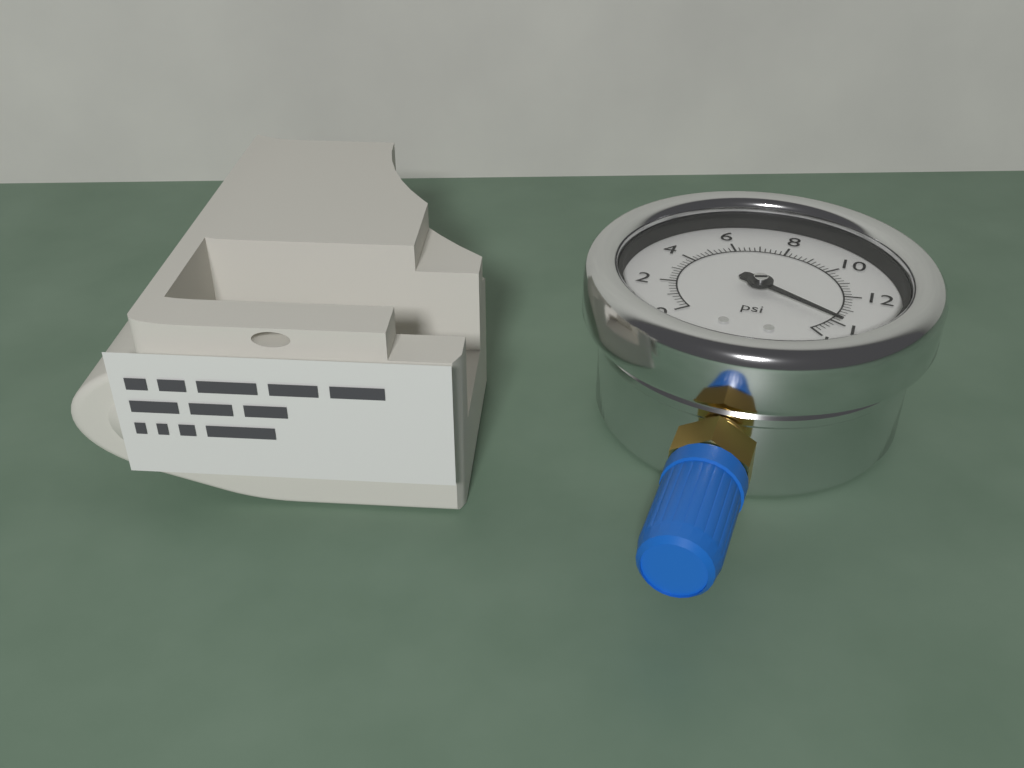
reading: 14.0 psi
